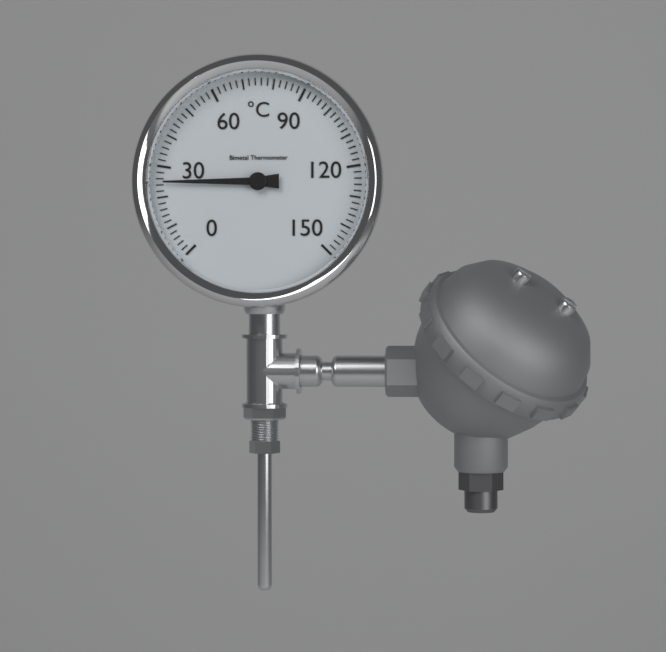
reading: 25 °C
